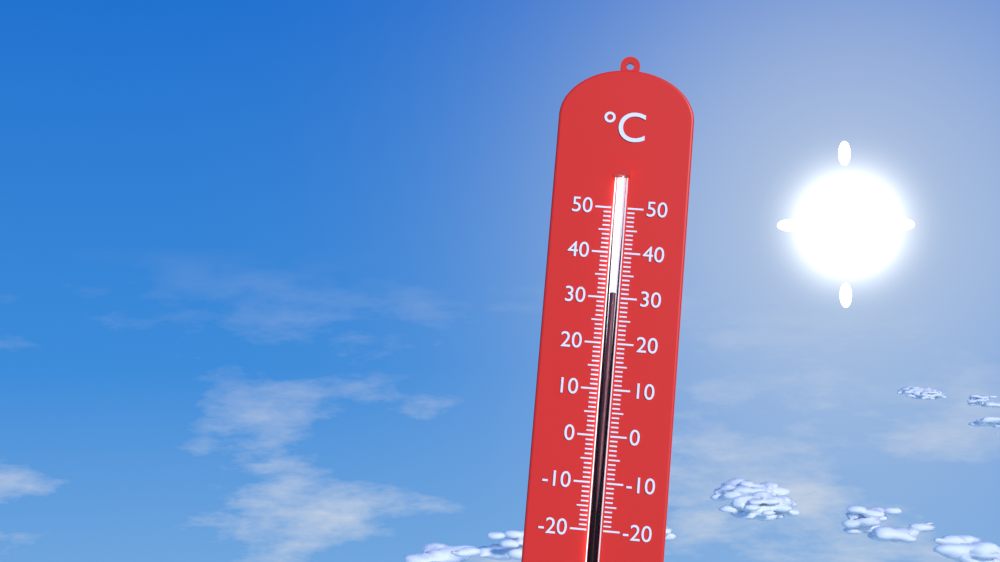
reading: 31 °C
